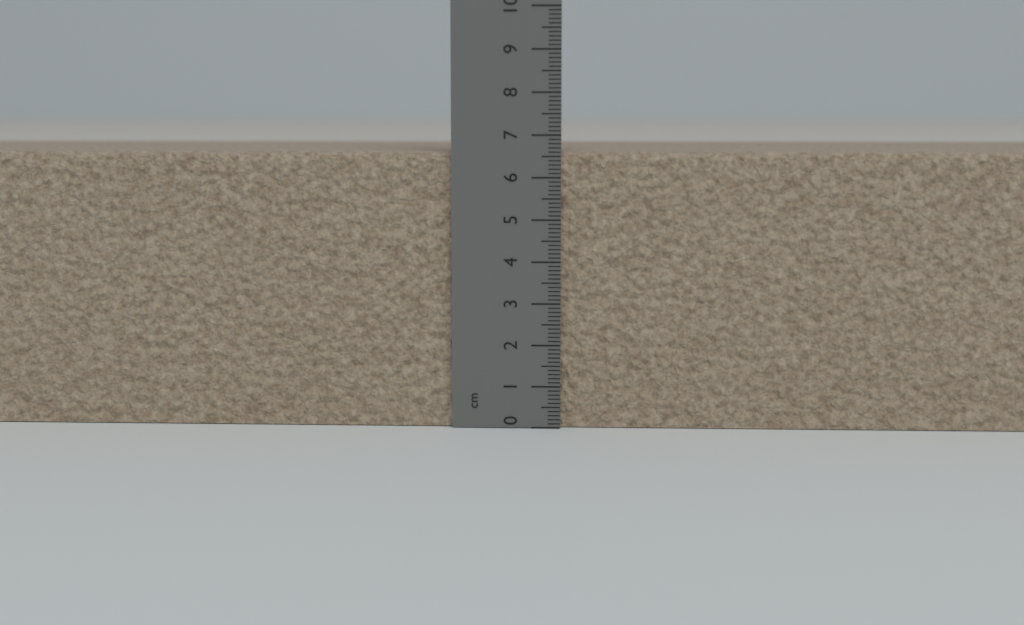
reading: 6.6 cm
